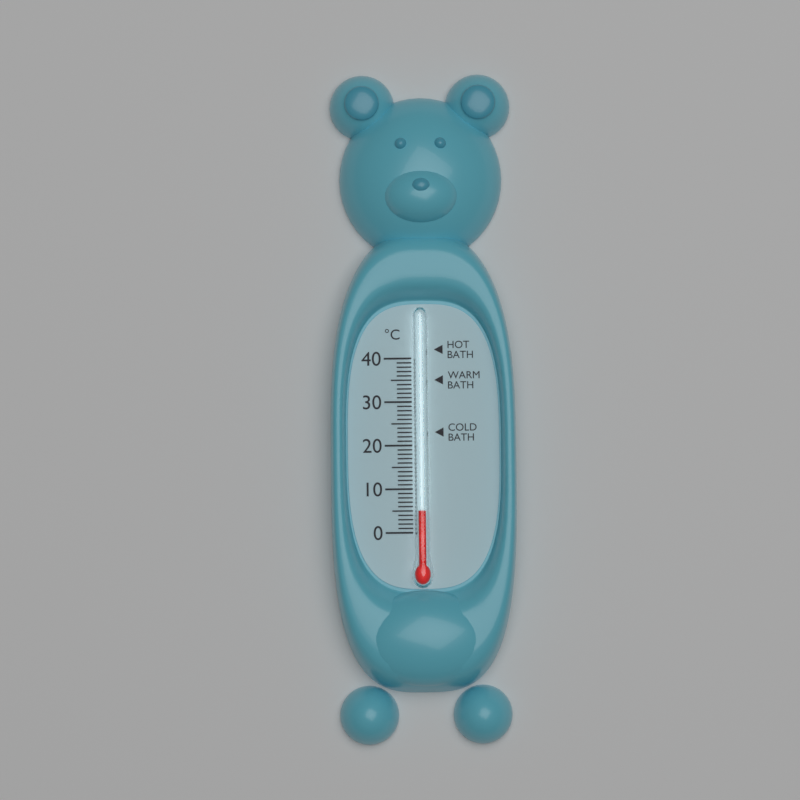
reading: 5 °C
